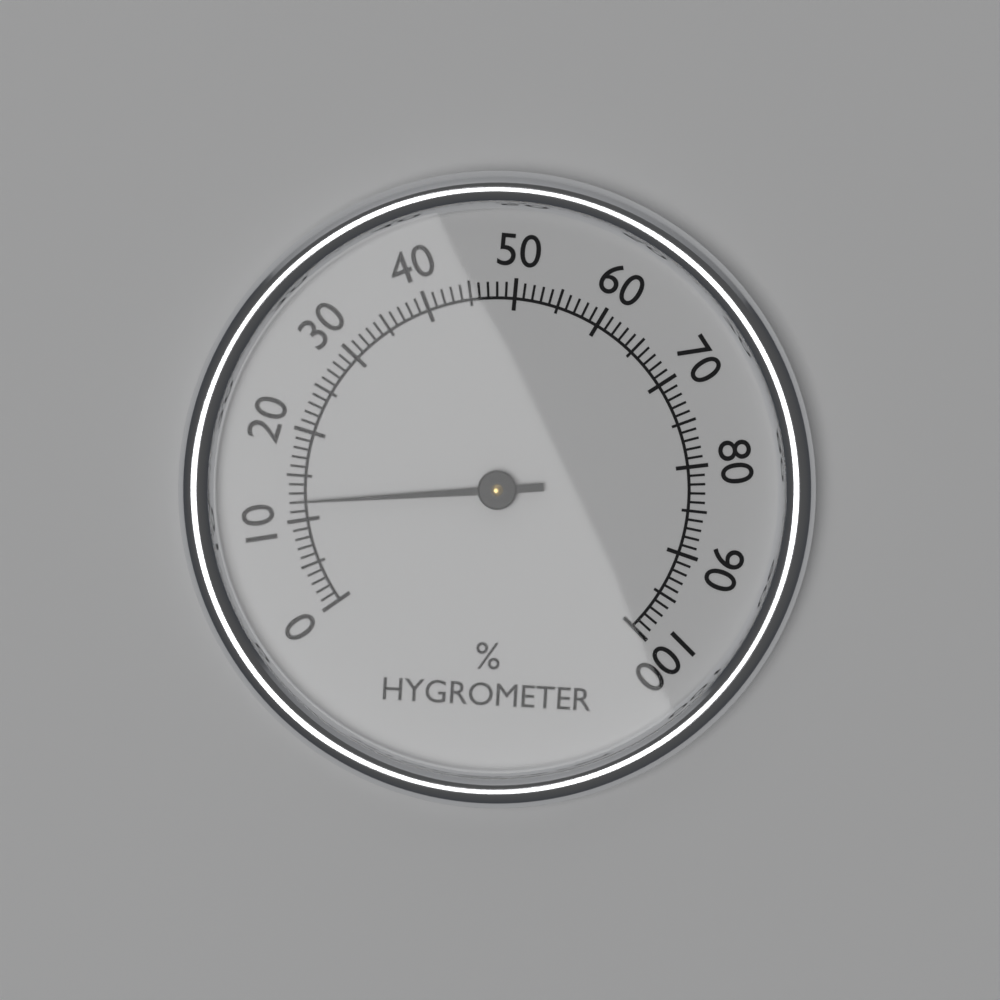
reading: 12 %
